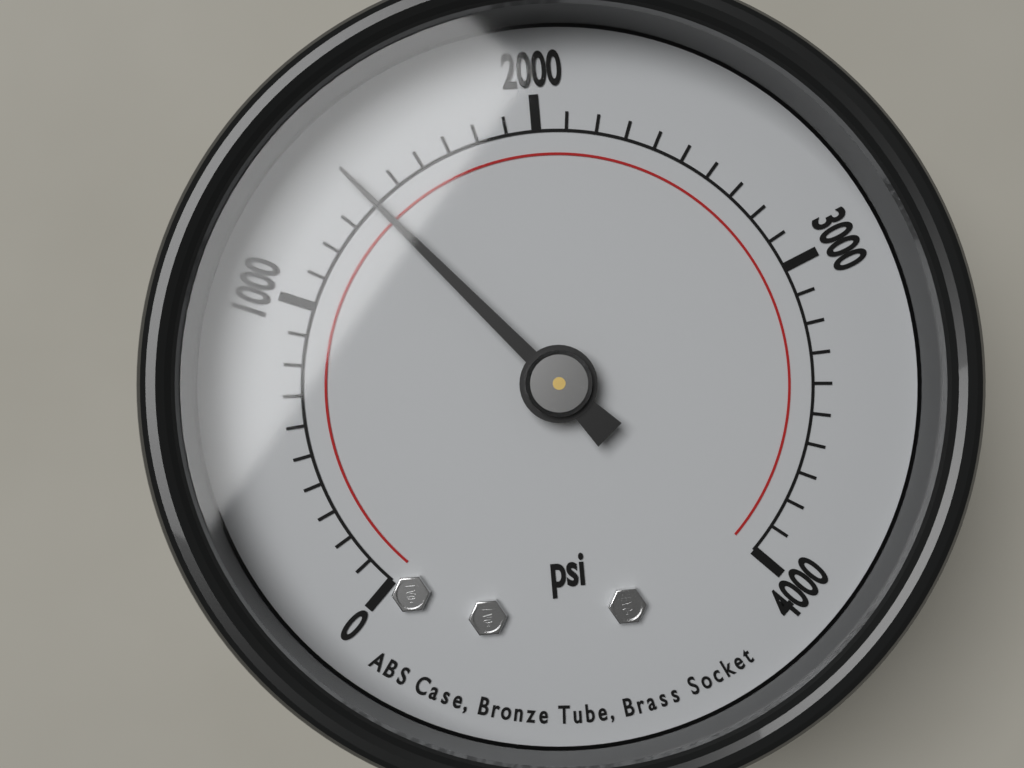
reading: 1400 psi
